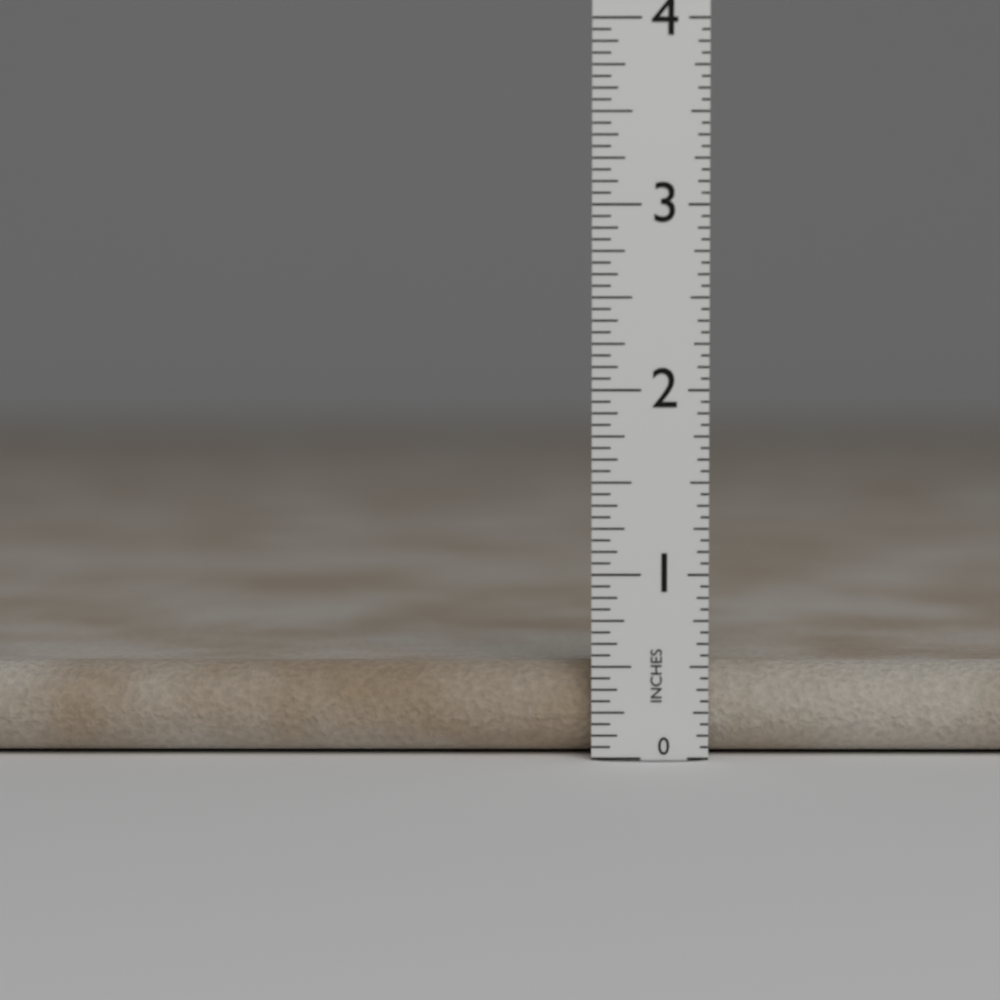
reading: 0.5000 in
